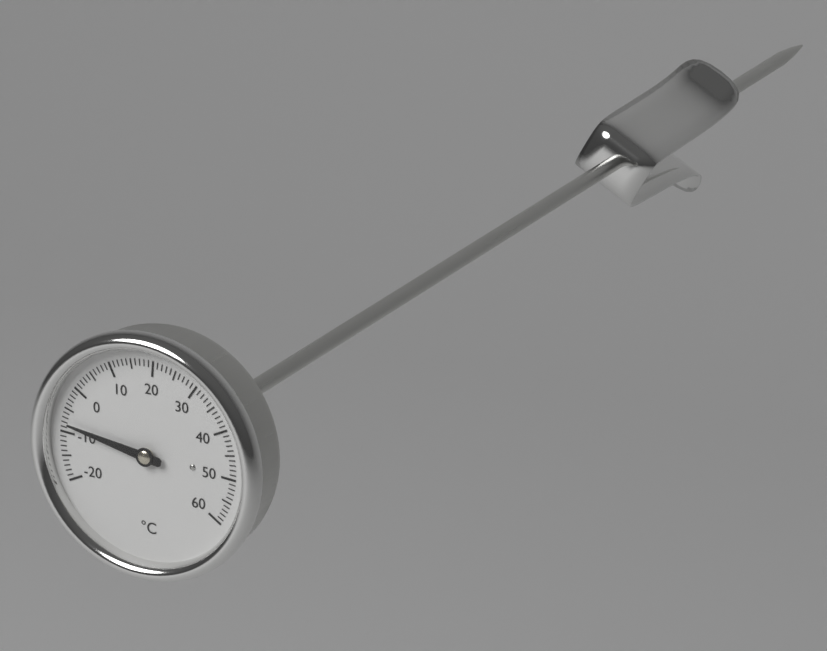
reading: -8 °C
